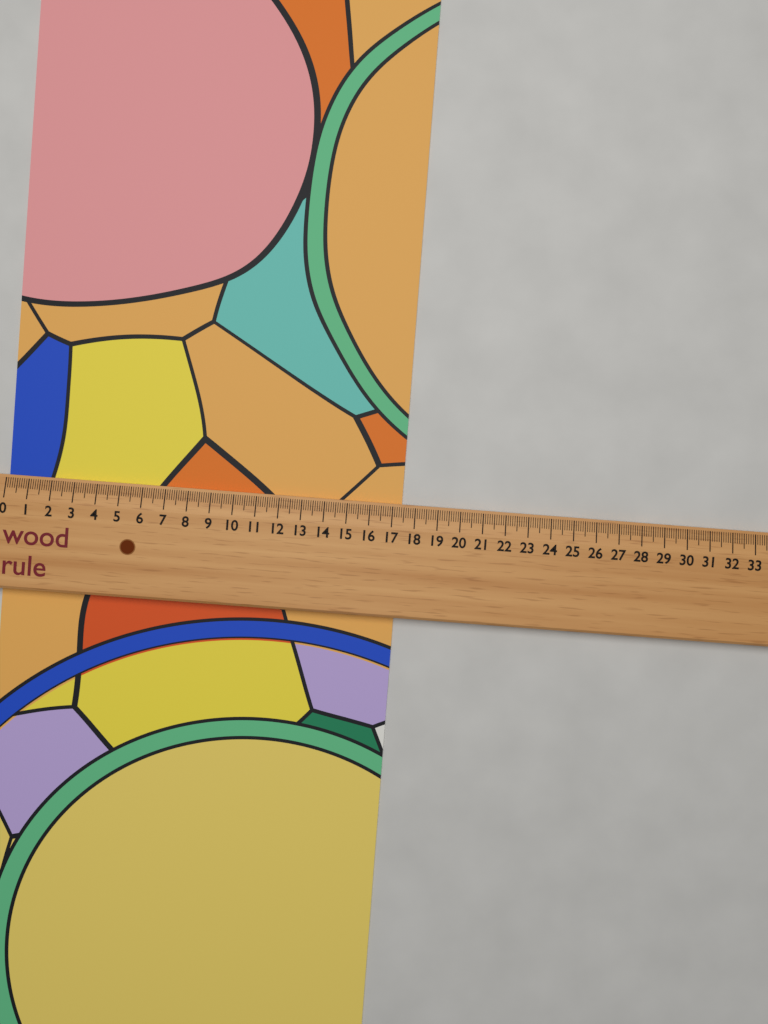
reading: 17.4 (no unit)
